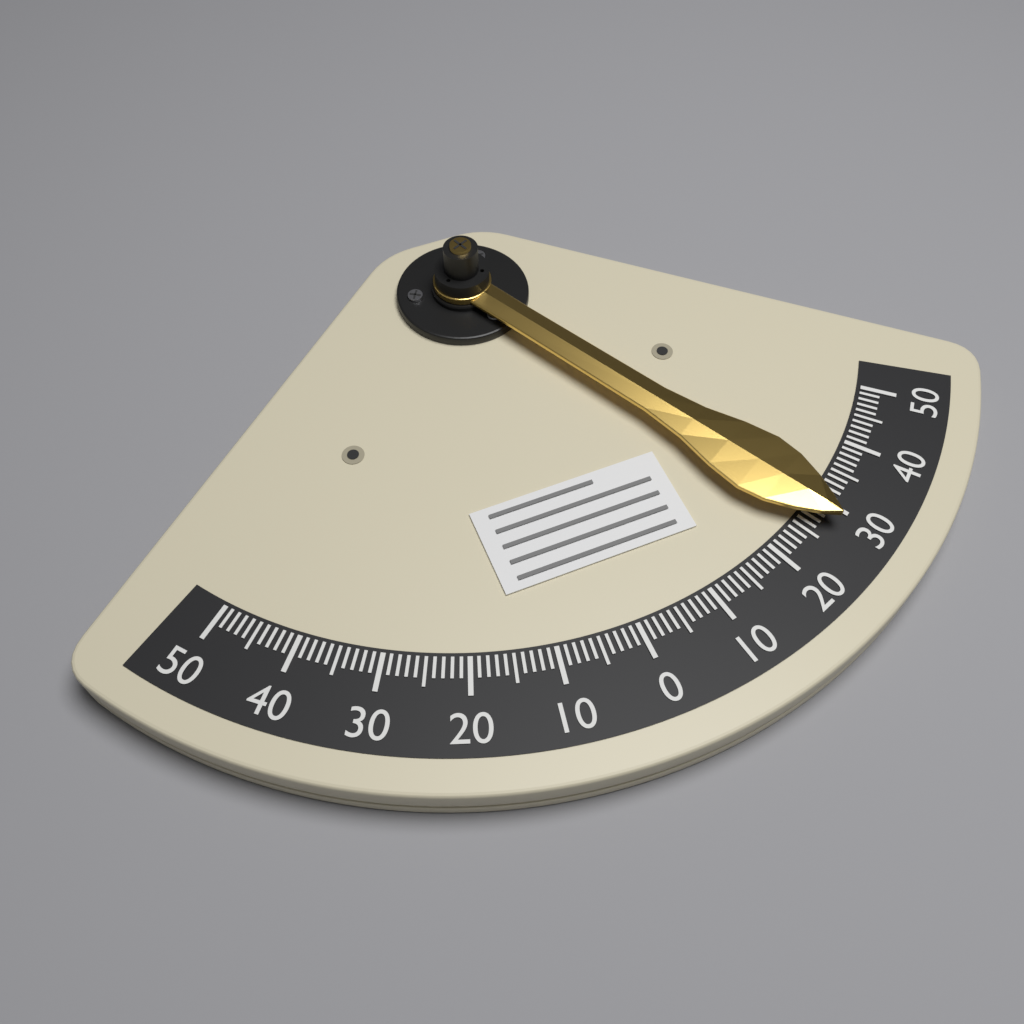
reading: -28 (no unit)
